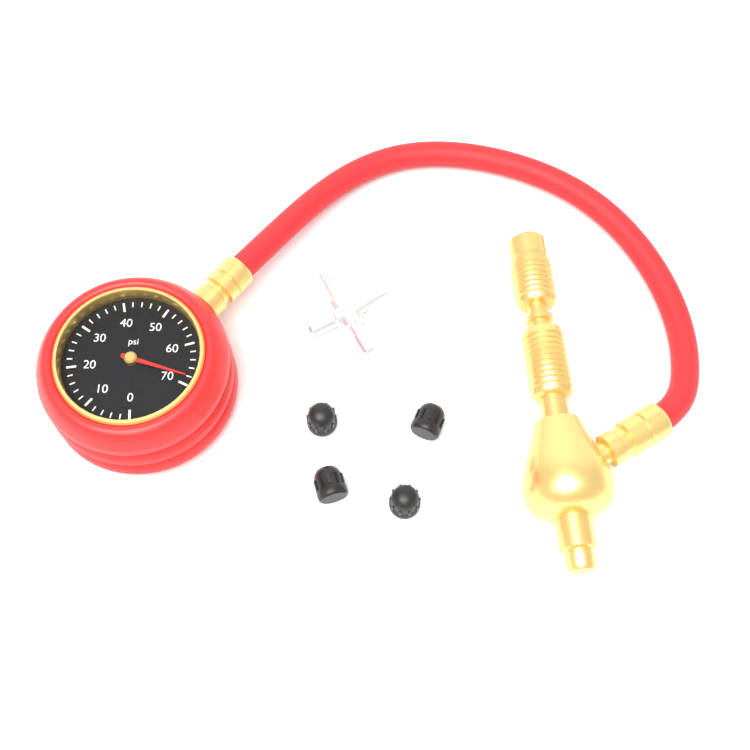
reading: 68 psi
